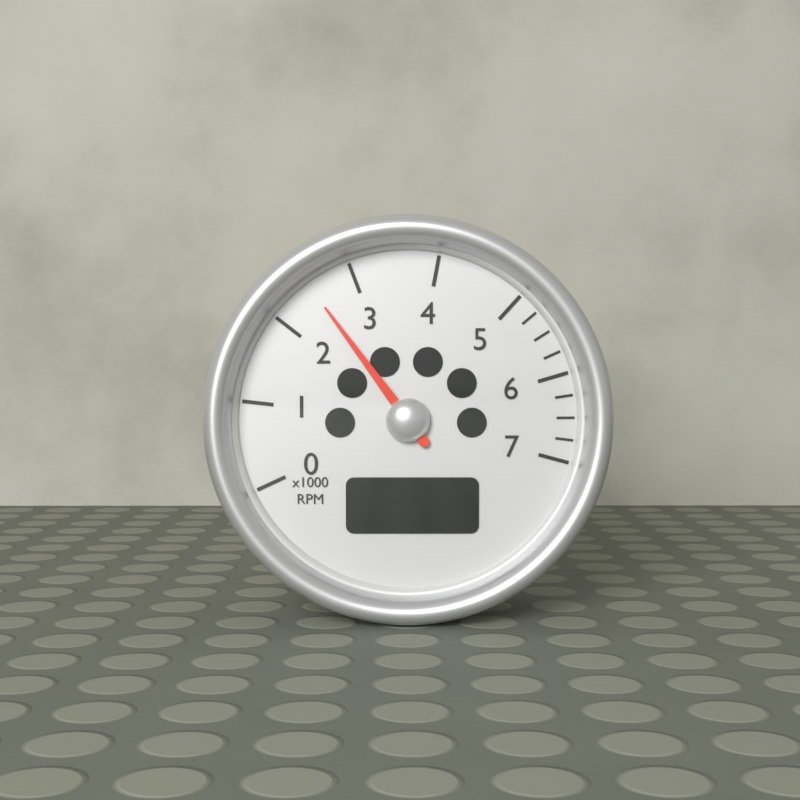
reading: 2.50 x1000 RPM
